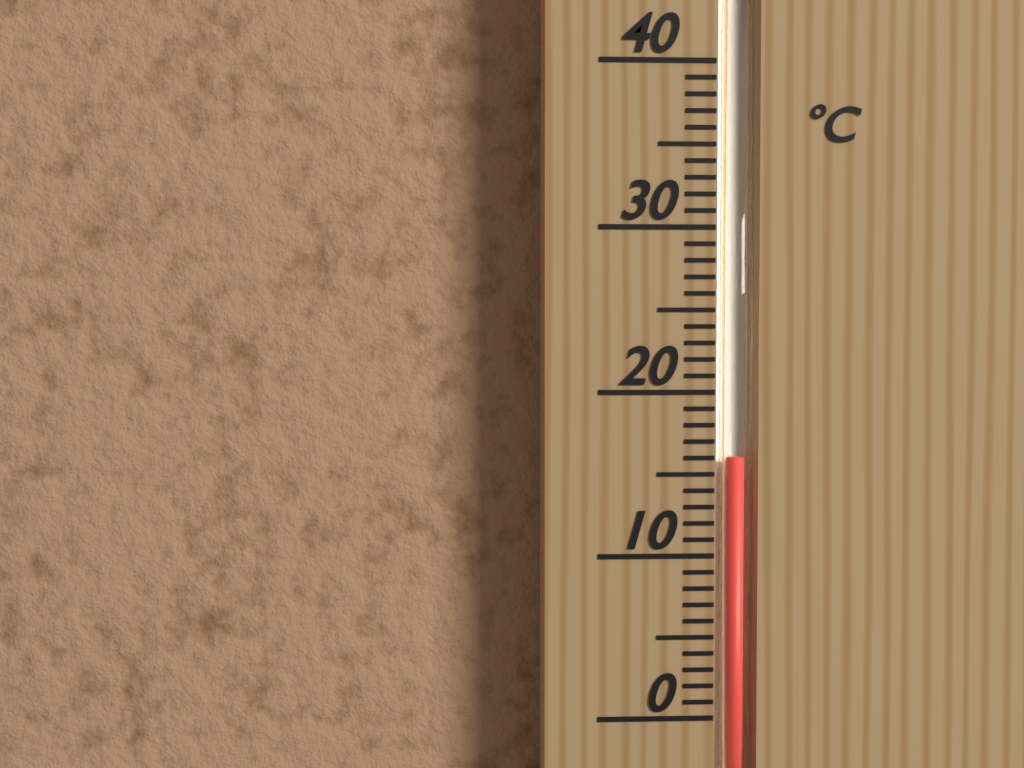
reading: 16 °C
